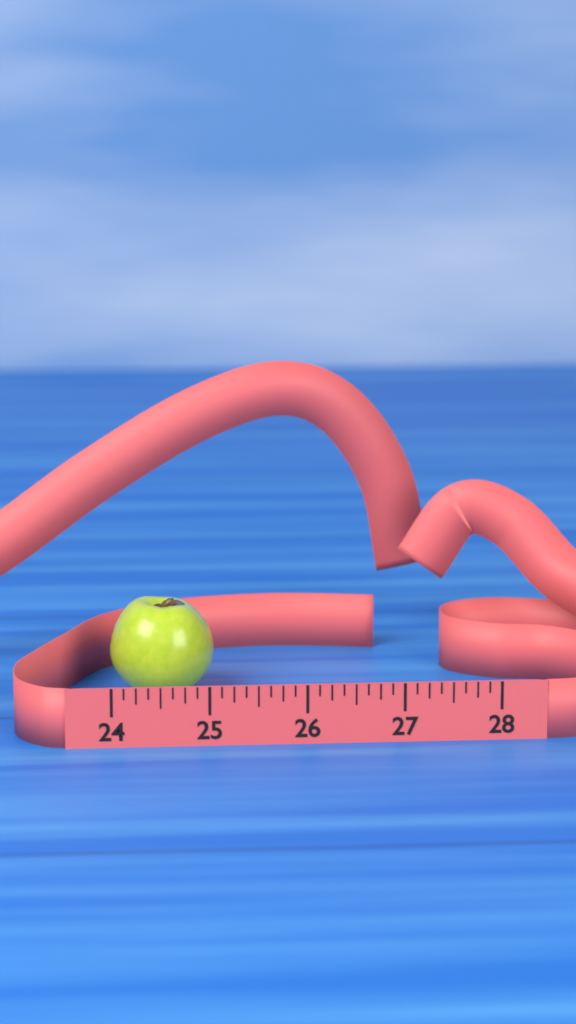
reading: 25.125 (no unit)
